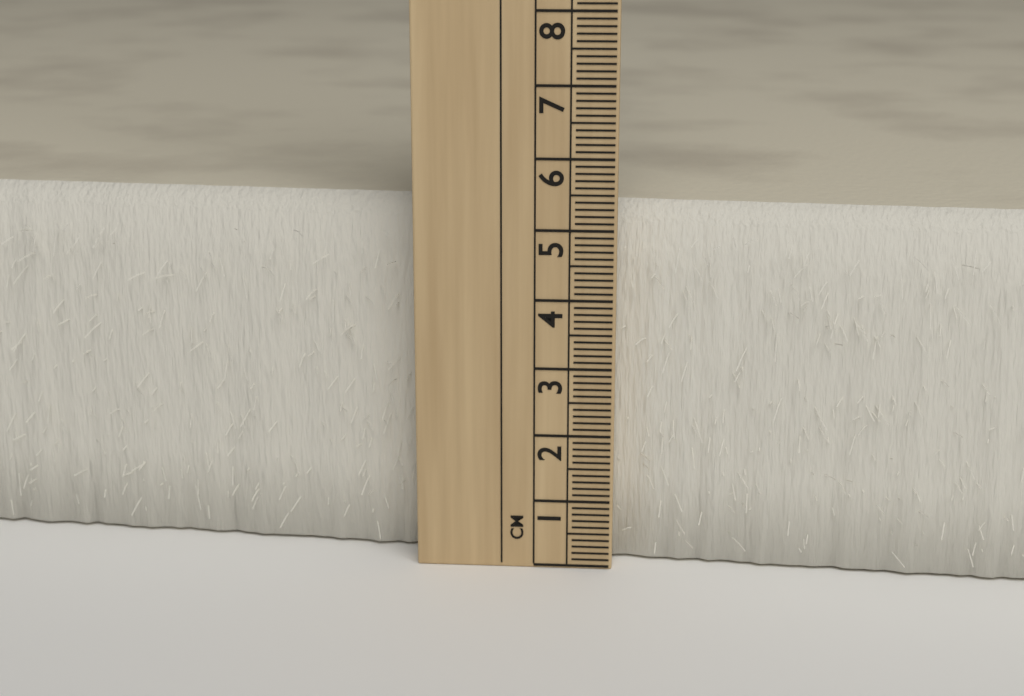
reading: 5.3 cm
